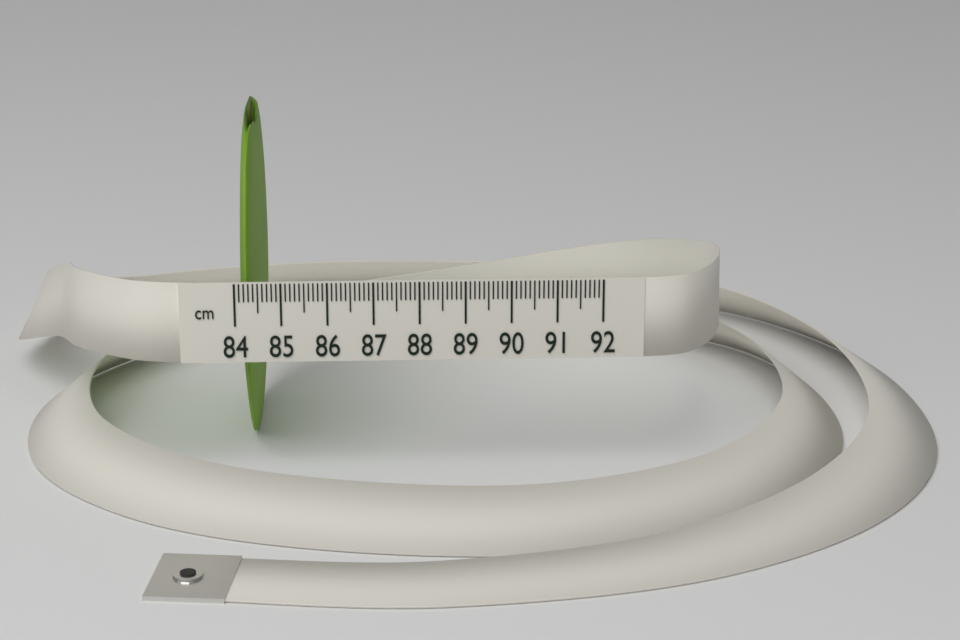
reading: 84.5 cm
